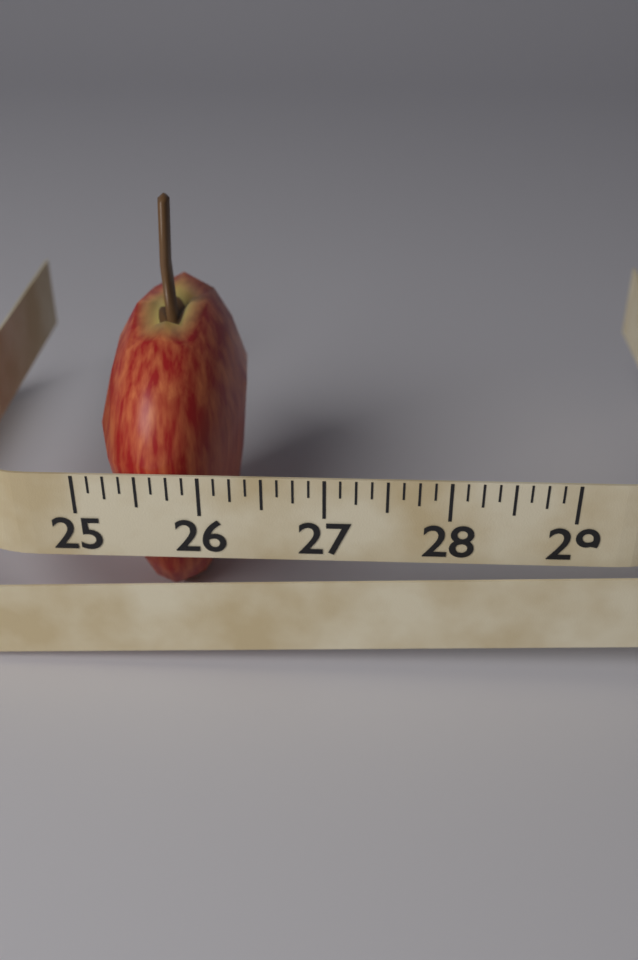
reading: 26.250 (no unit)
